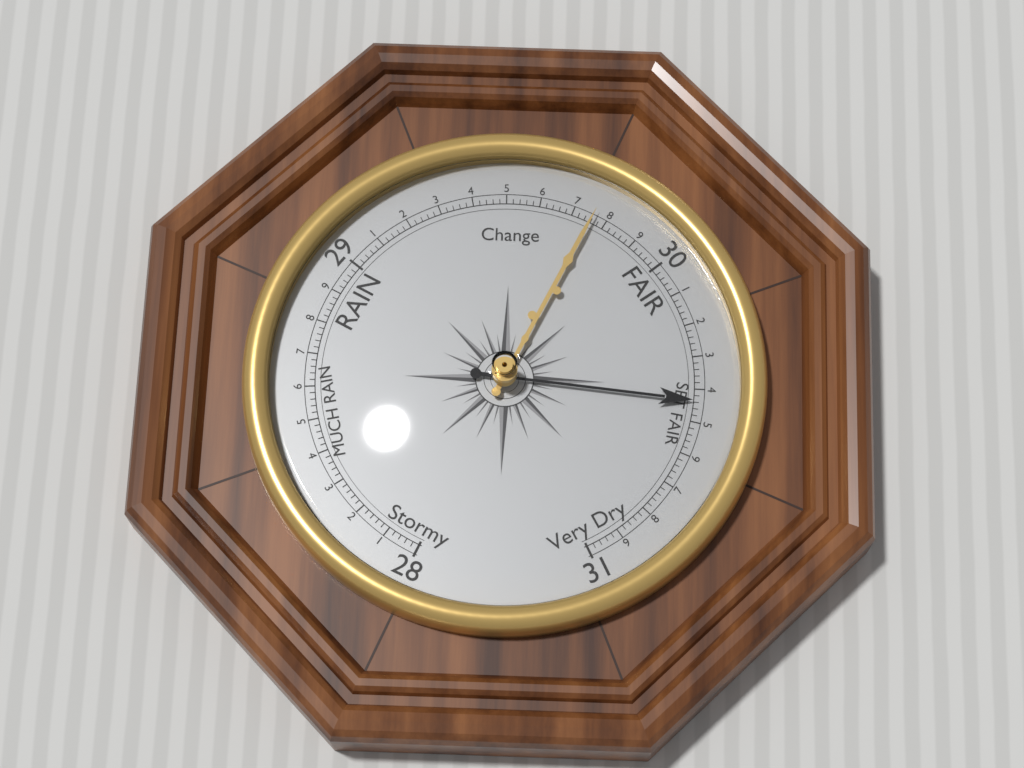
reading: 30.44 (no unit)
